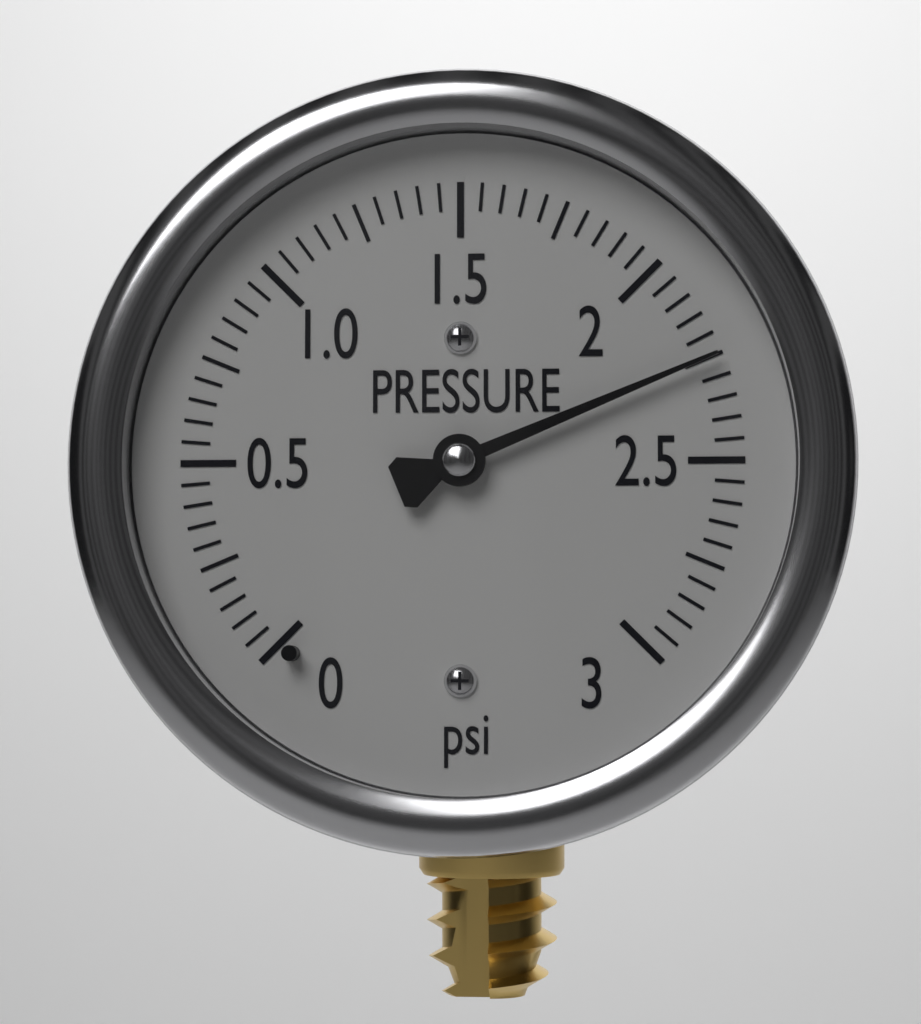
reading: 2.25 psi
